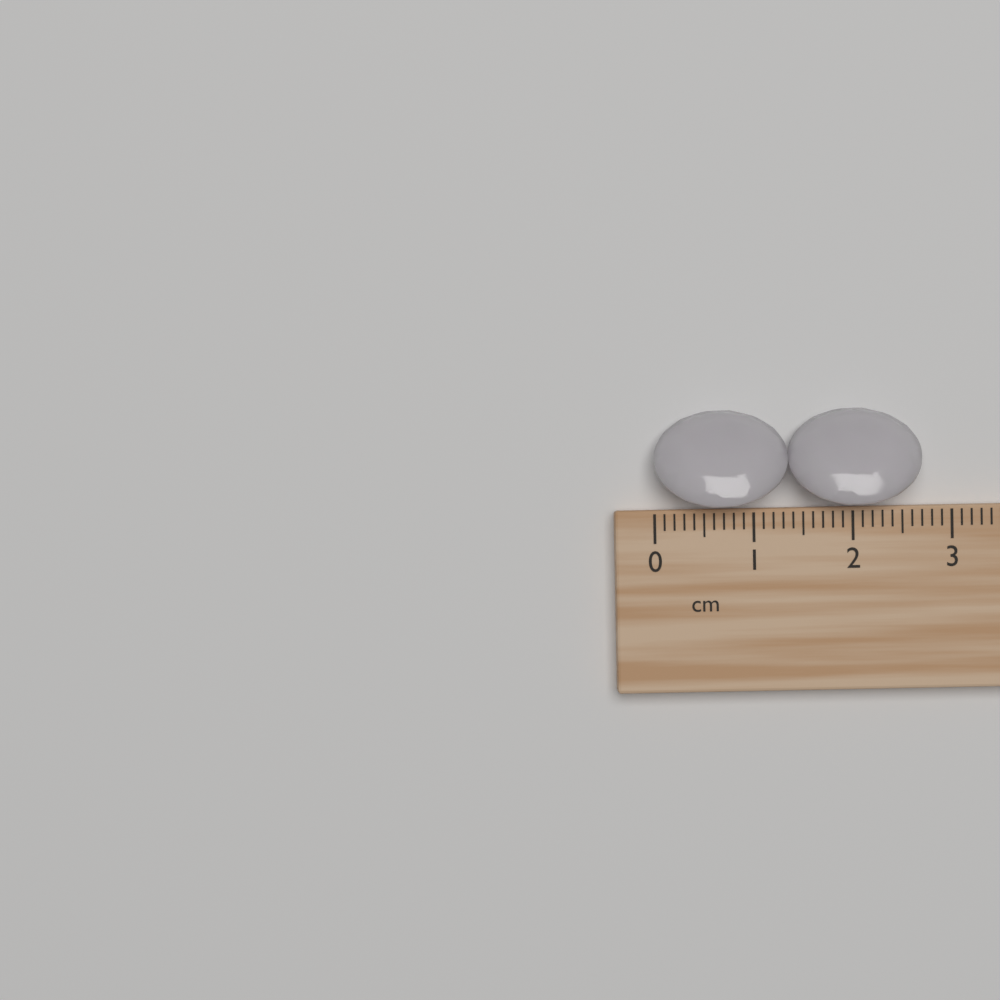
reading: 2.7 cm
